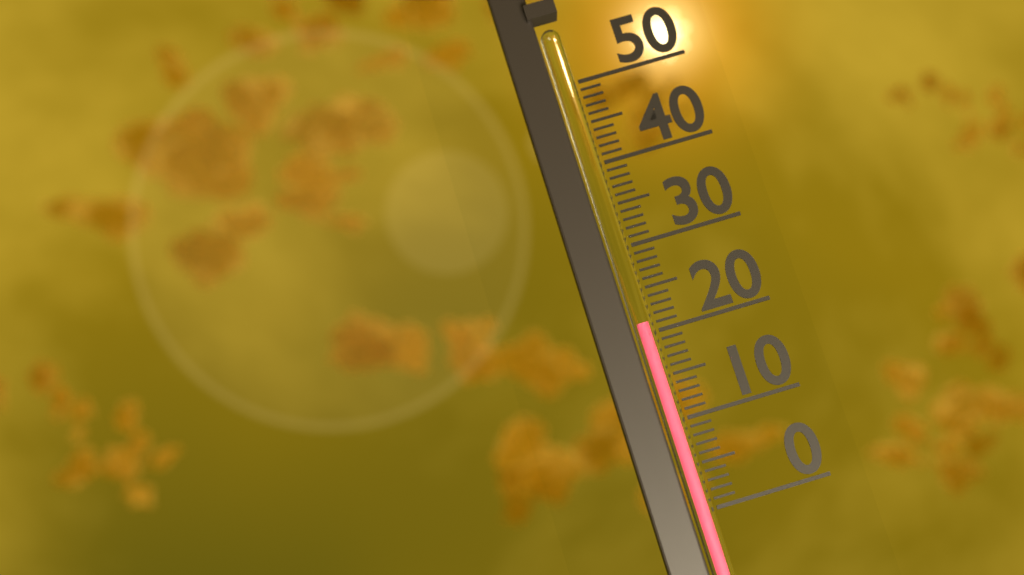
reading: 21 (no unit)
